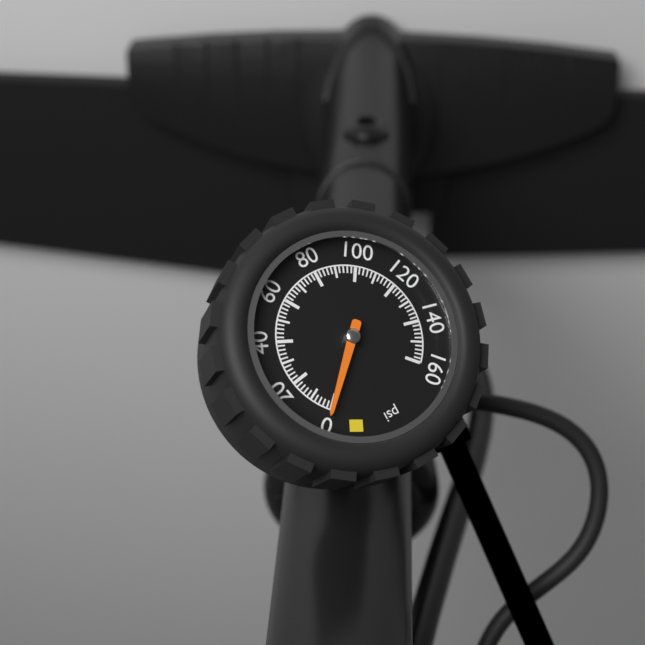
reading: 0 psi
